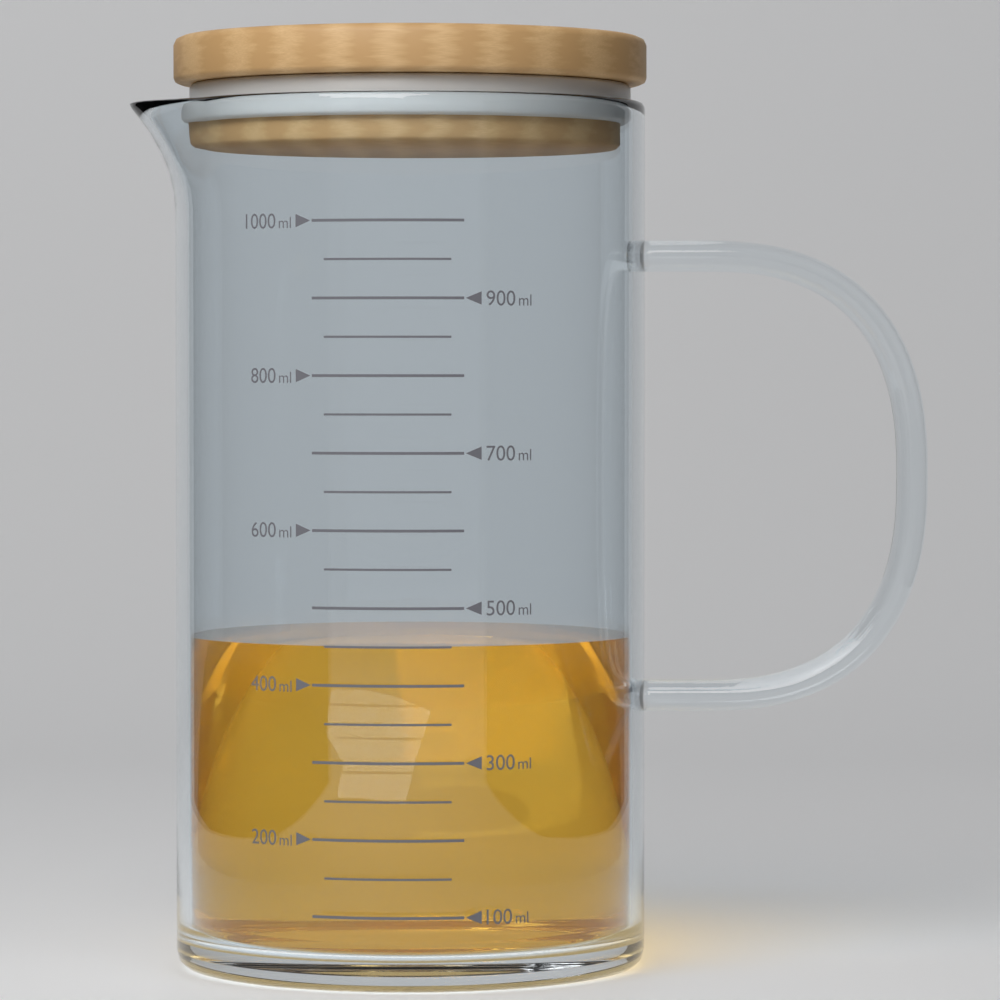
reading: 450 ml
